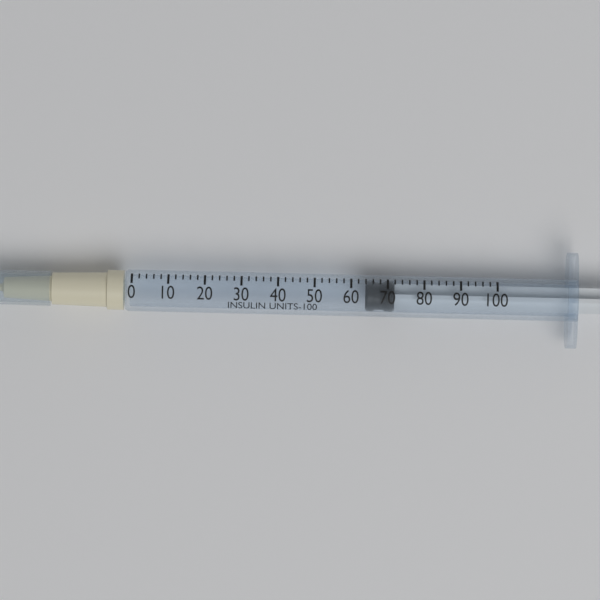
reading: 64 units
